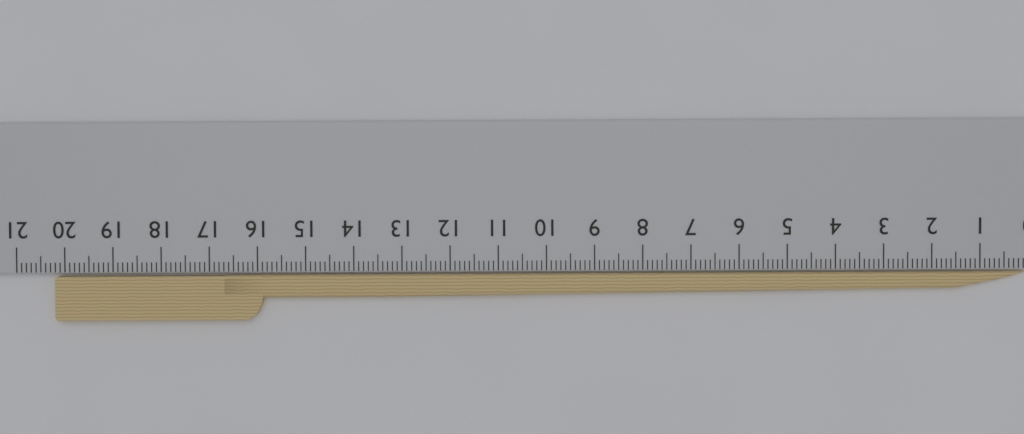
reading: 20.2 cm
